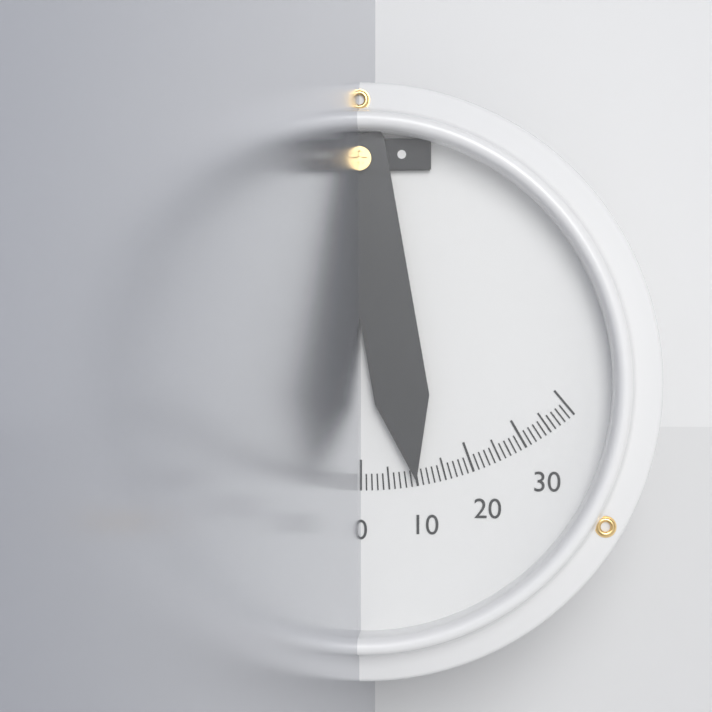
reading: 10 (no unit)
